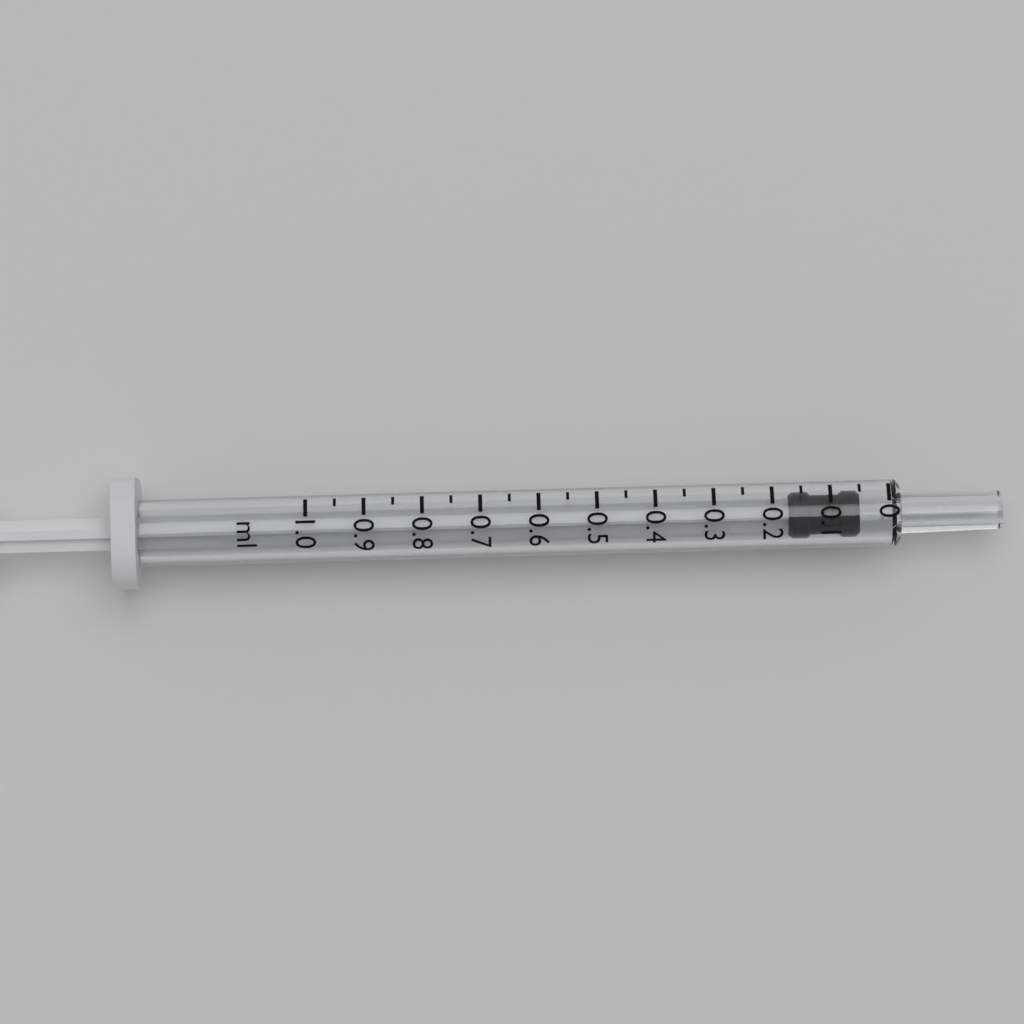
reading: 0.05 ml
